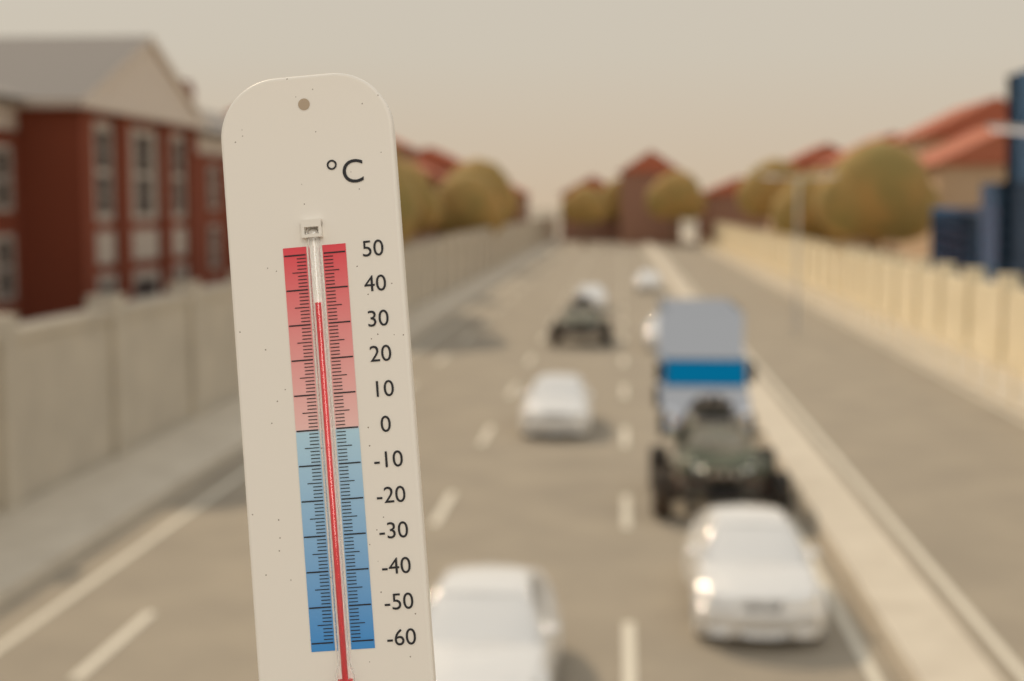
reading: 36 °C
